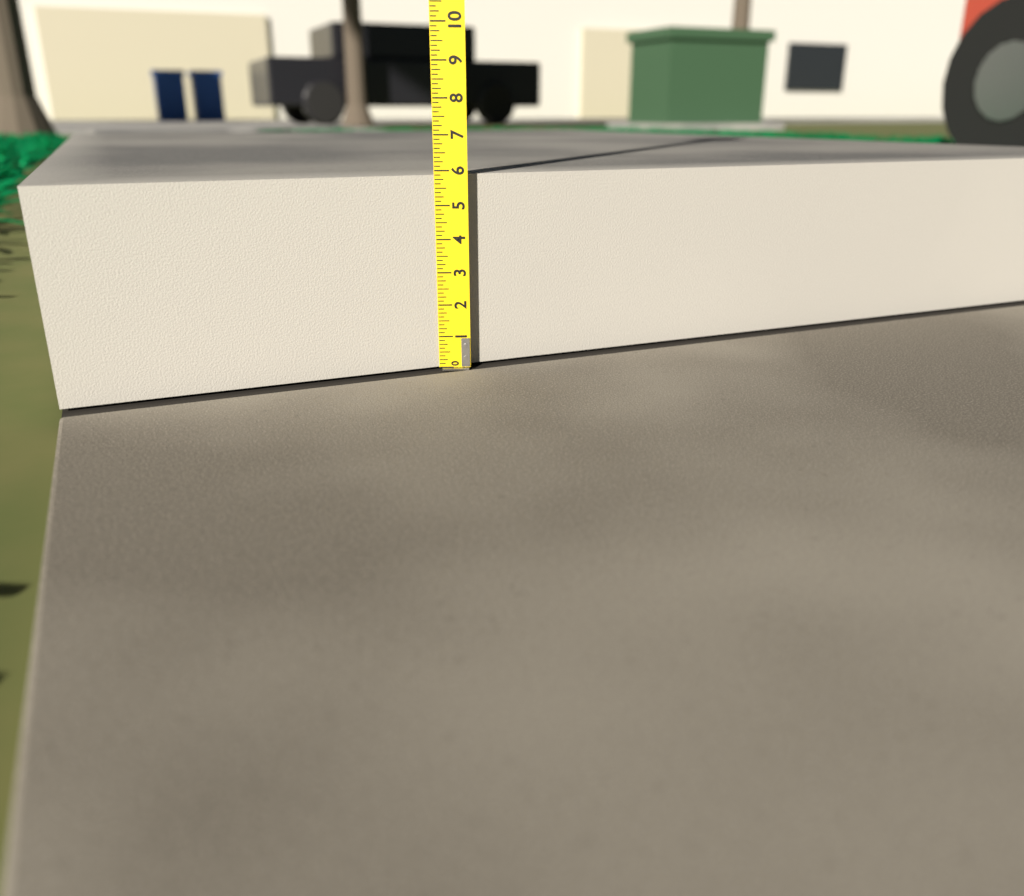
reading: 5.875 (no unit)
